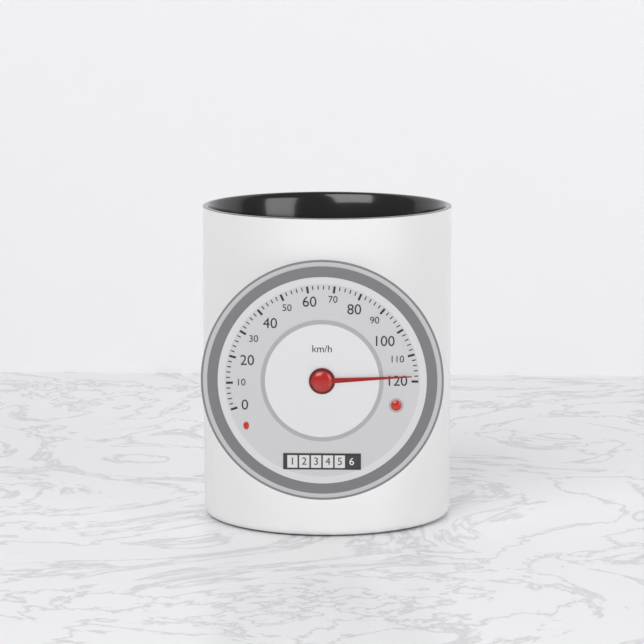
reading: 118 km/h
